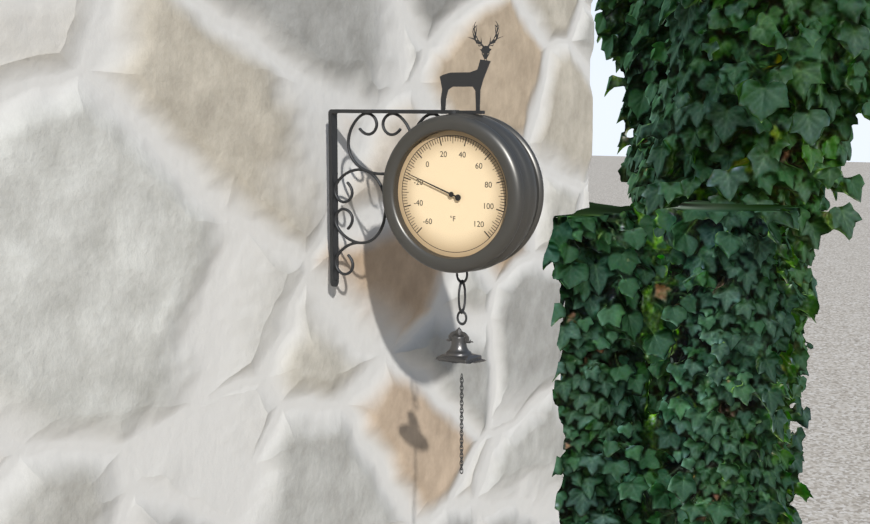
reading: -16 °F
